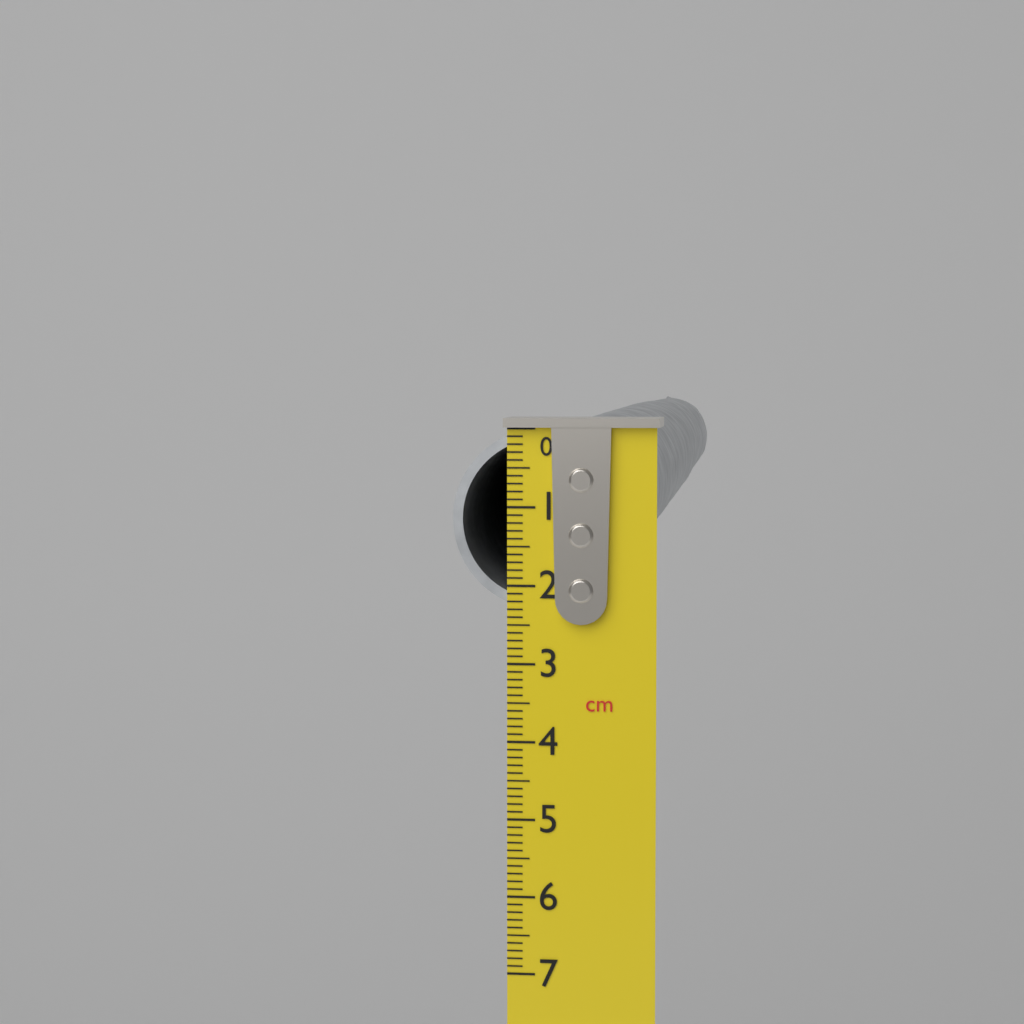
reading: 2.3 cm
